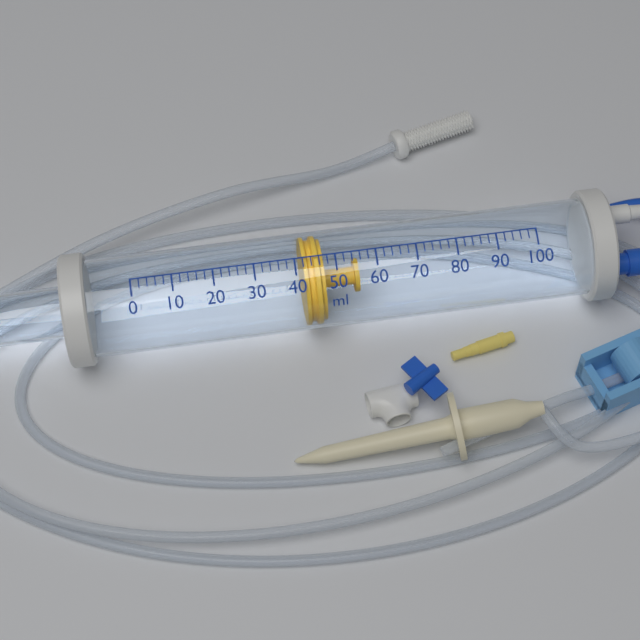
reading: 42 ml
